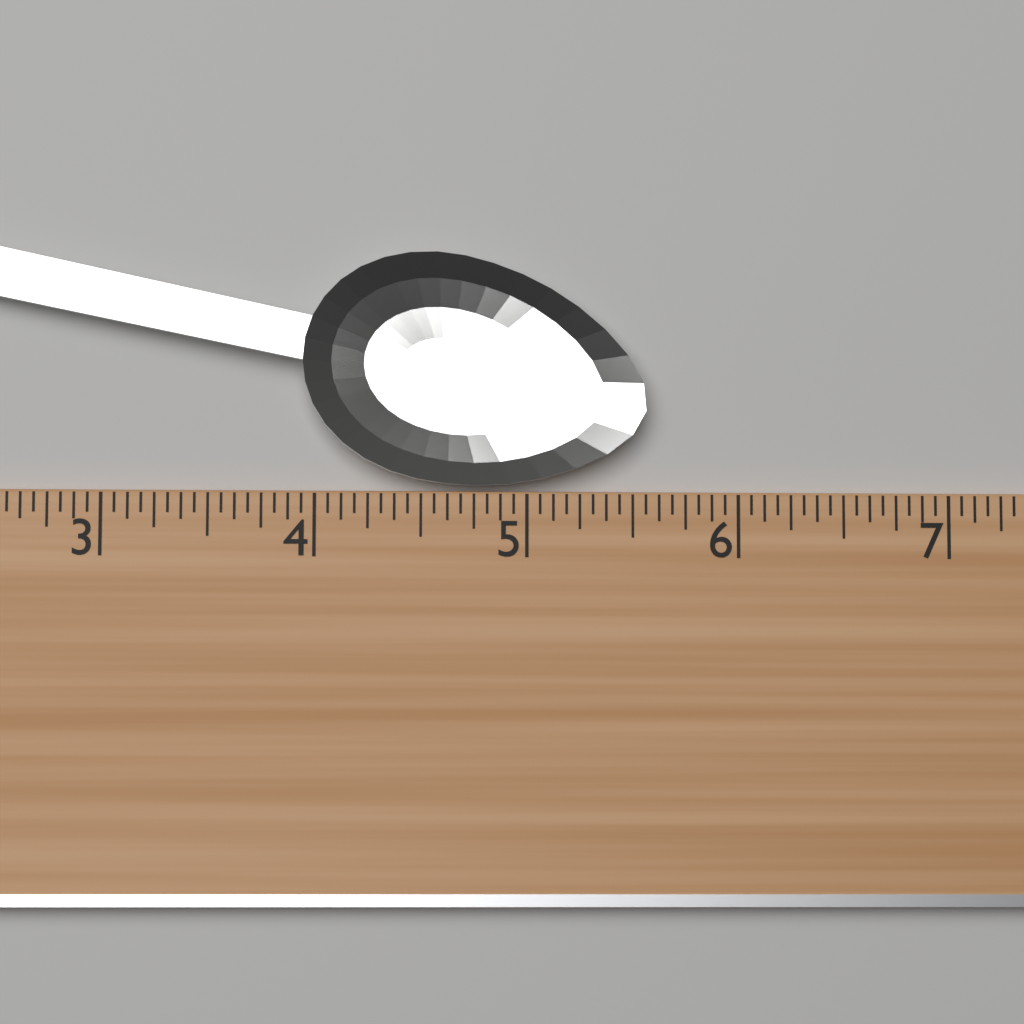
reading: 5.5625 (no unit)
